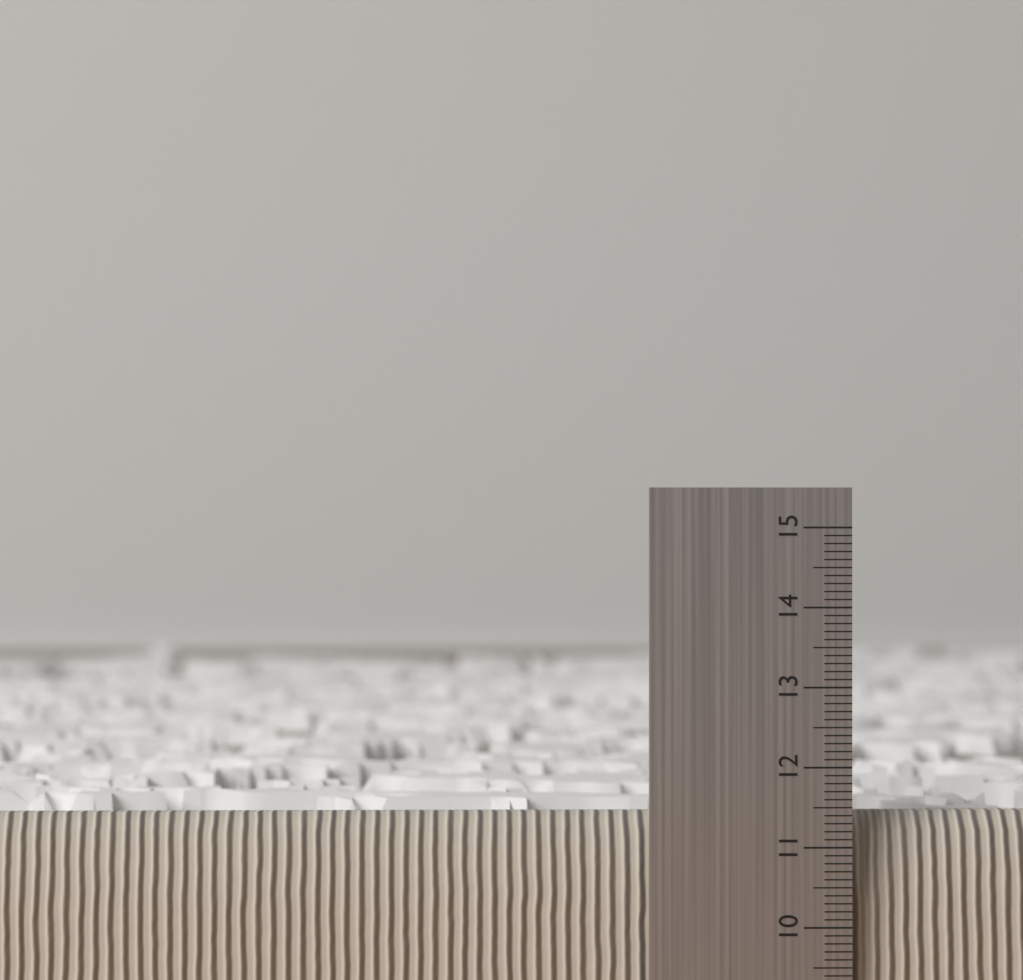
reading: 11.4 (no unit)
